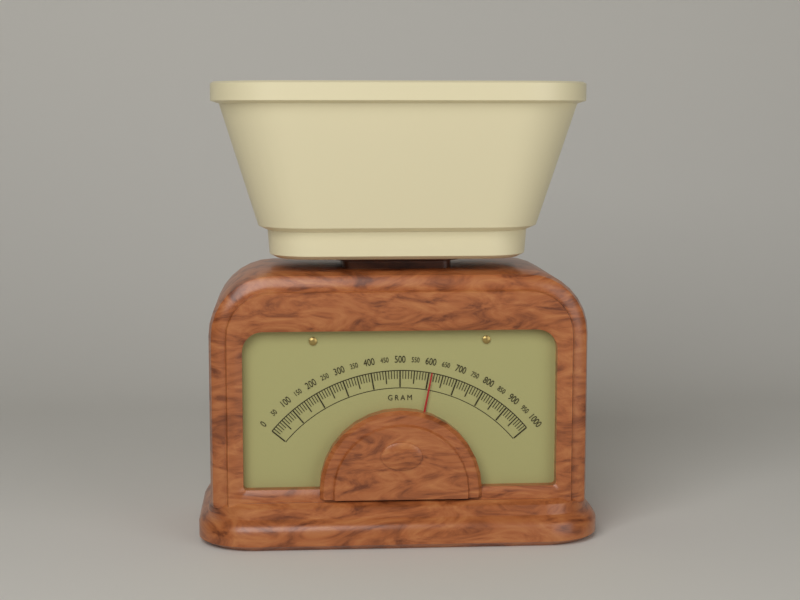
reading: 610 g
